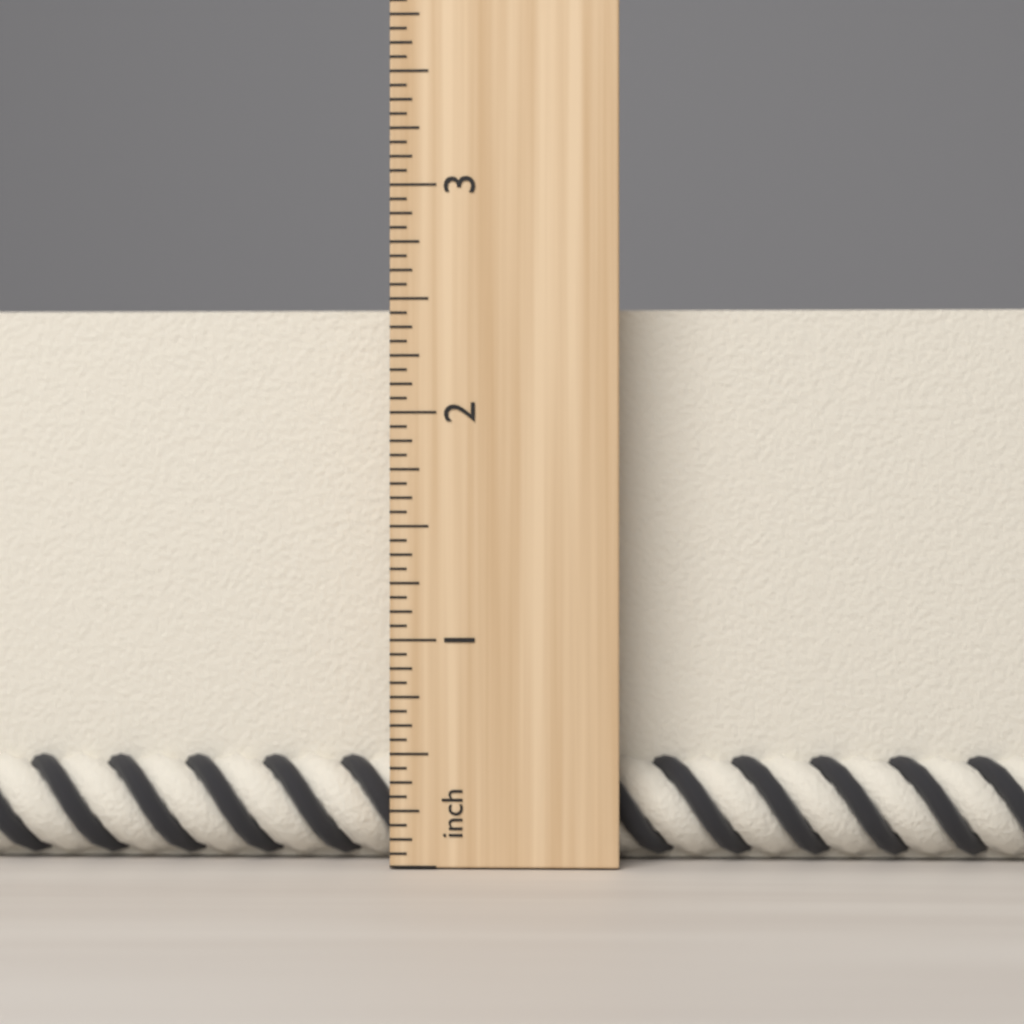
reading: 2.5000 inch
